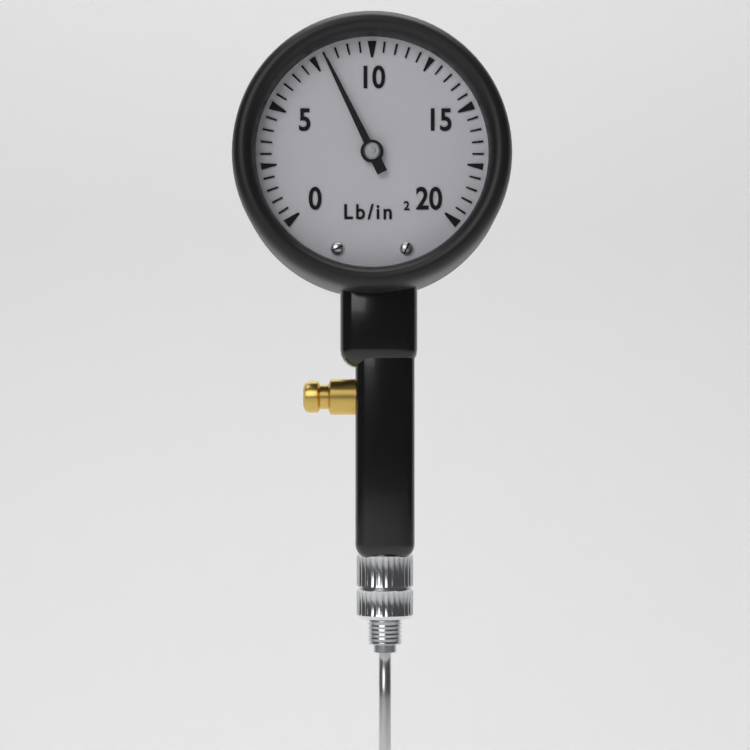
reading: 8.0 lb/in²
